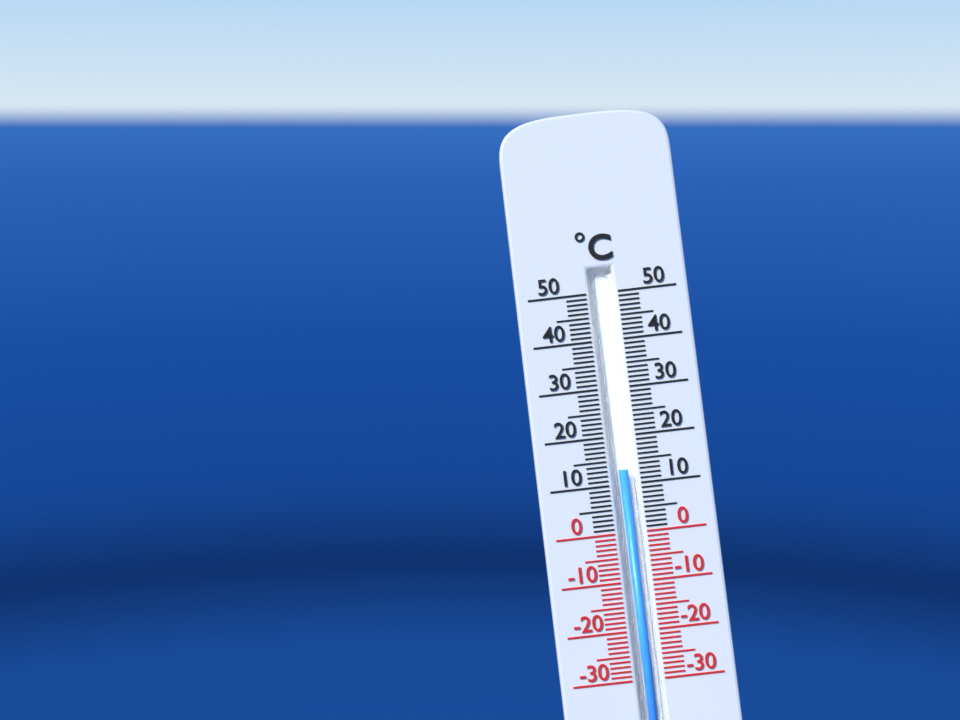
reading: 13 °C
